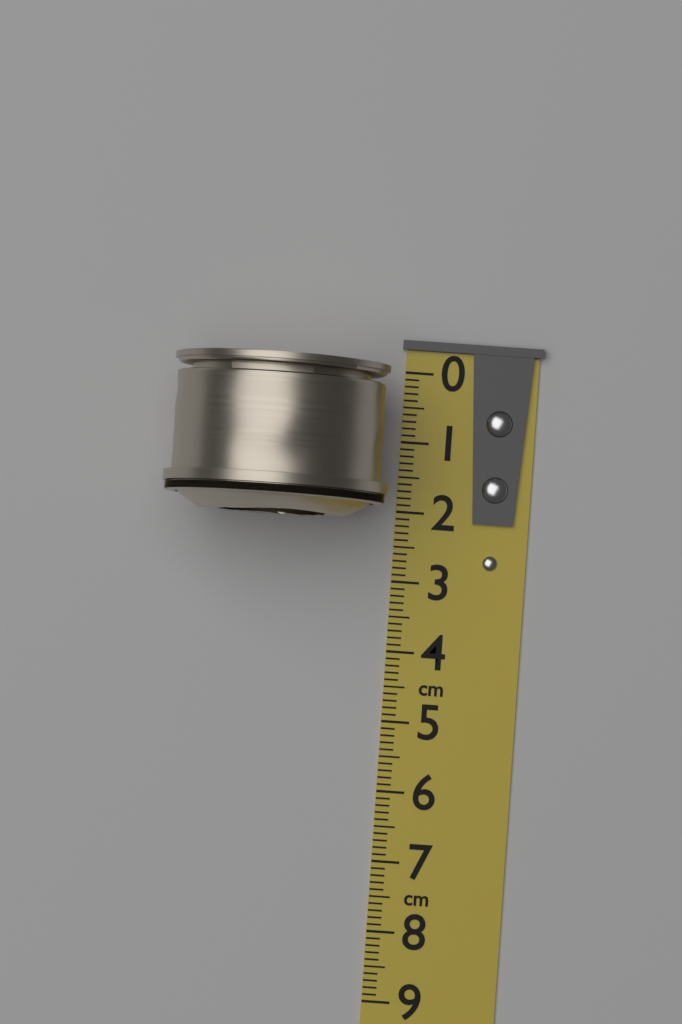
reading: 2.2 cm
